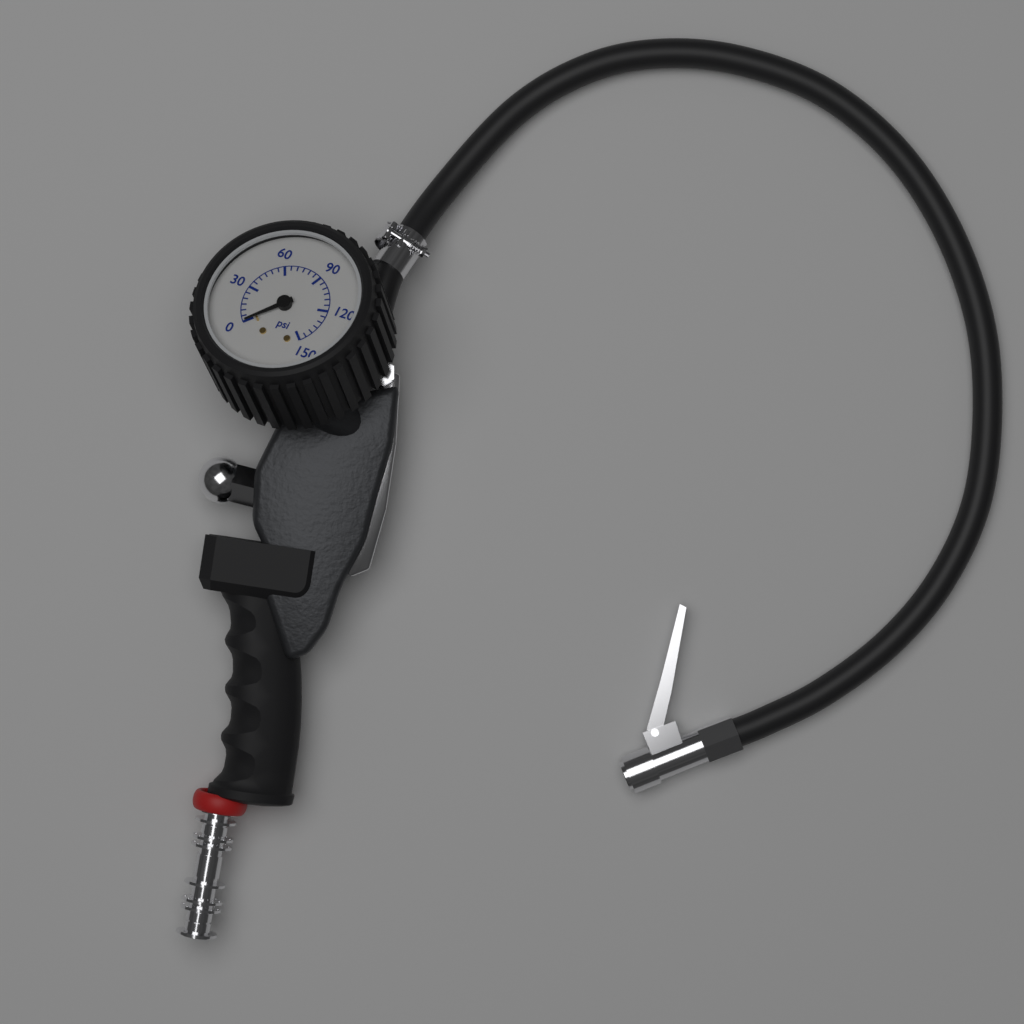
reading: 0 psi
